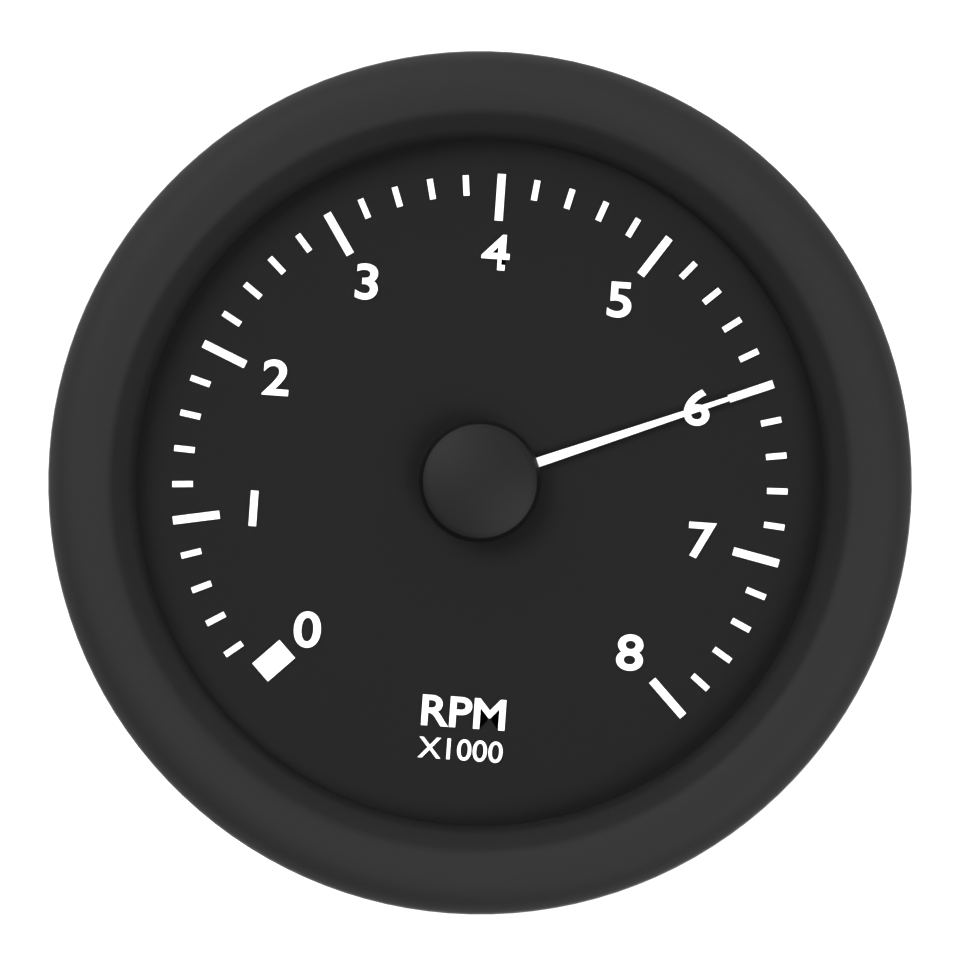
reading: 6.0 RPM x1000
